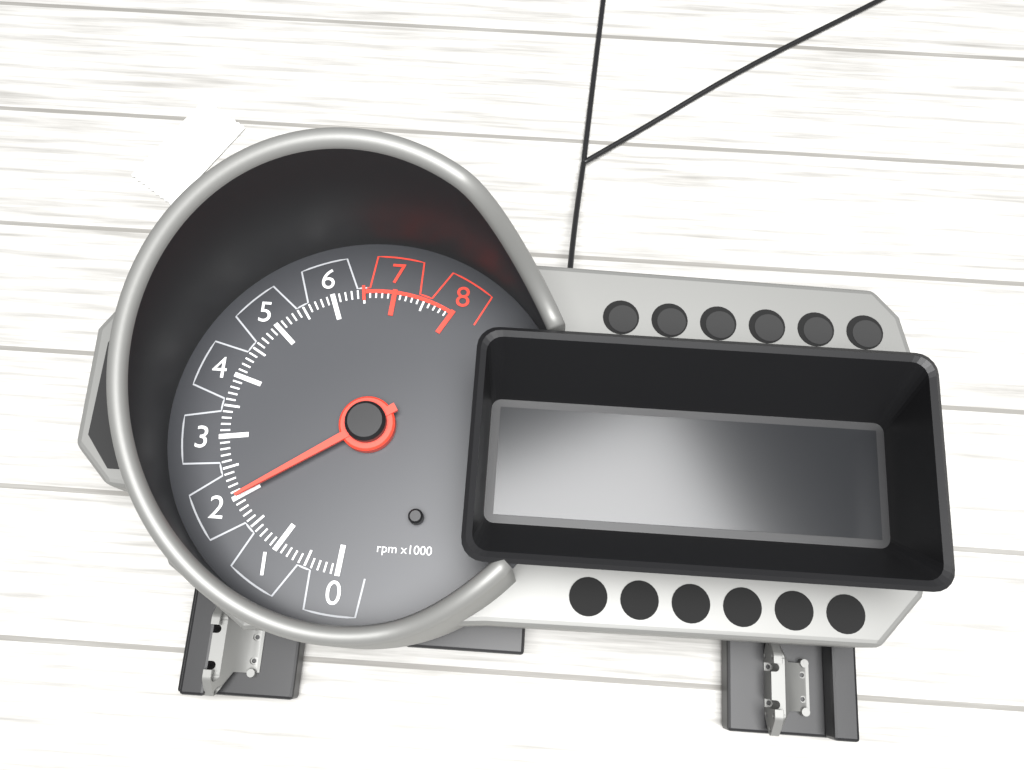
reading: 2000 rpm
